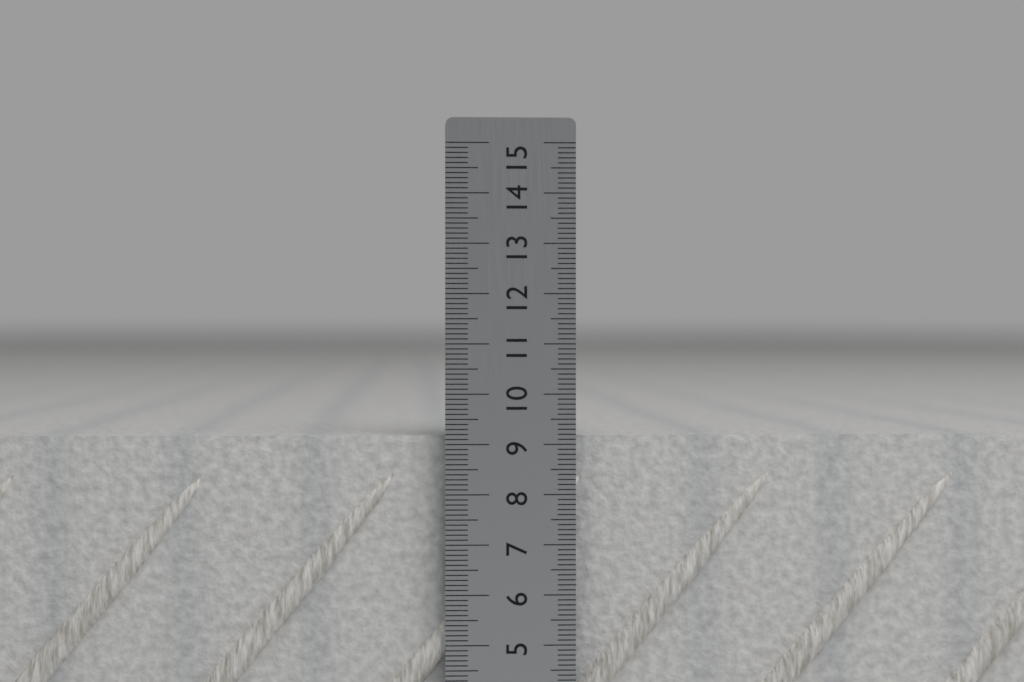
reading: 9.2 cm
